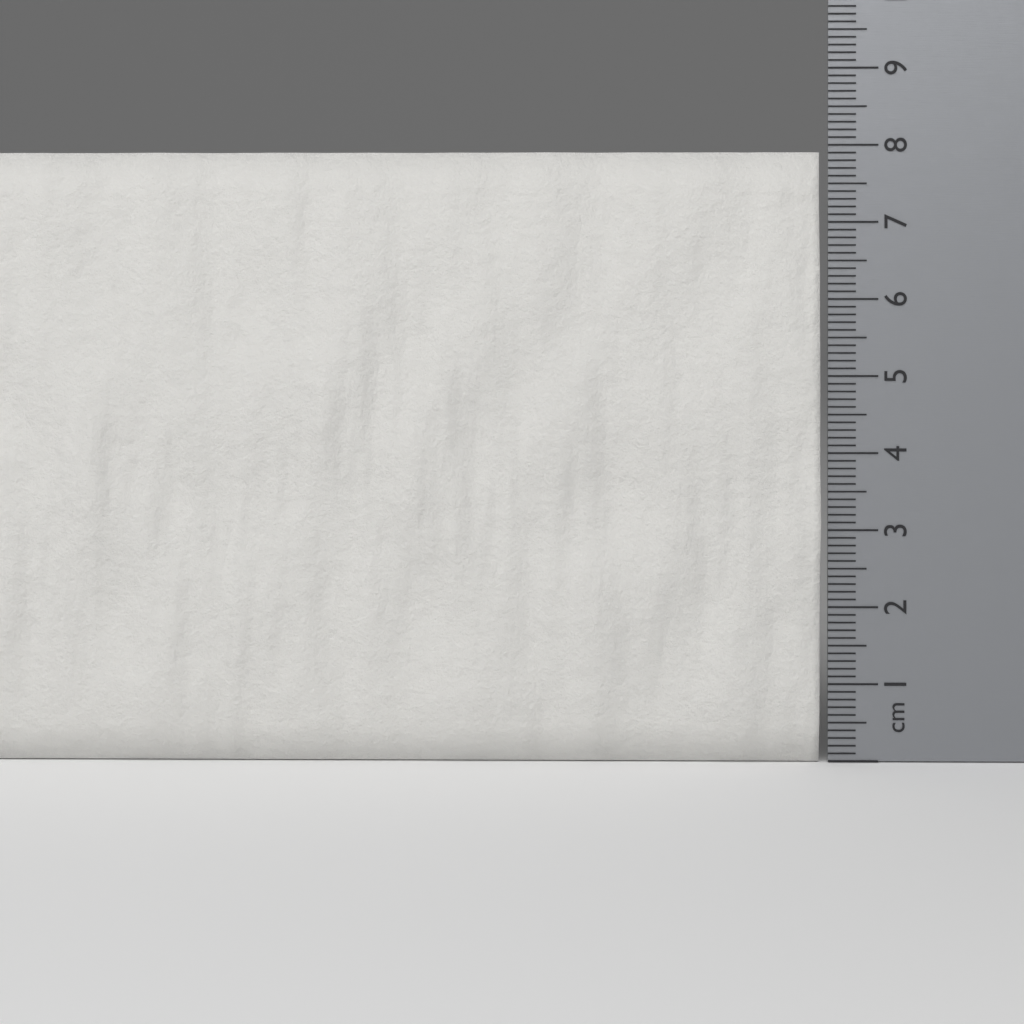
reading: 7.9 cm
